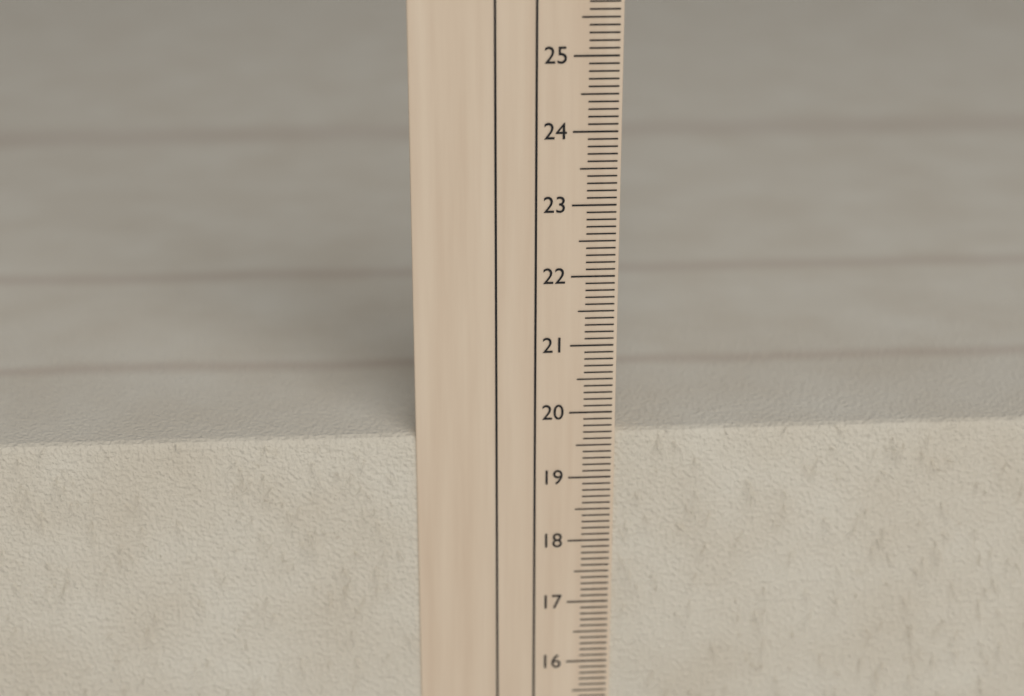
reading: 19.7 cm
